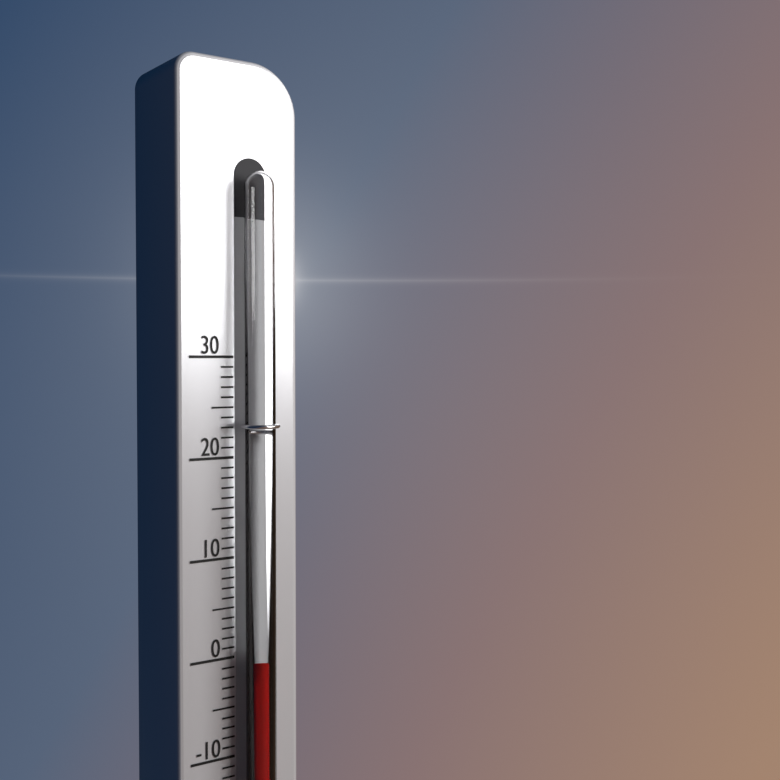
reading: 0 (no unit)
